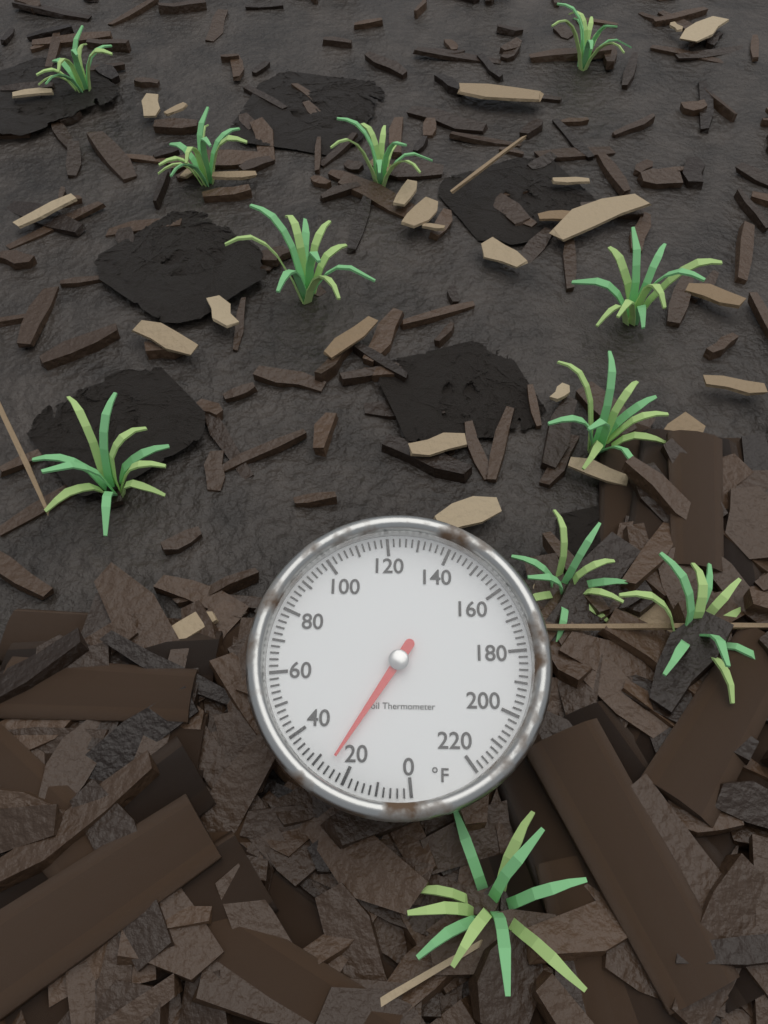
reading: 26 °F
